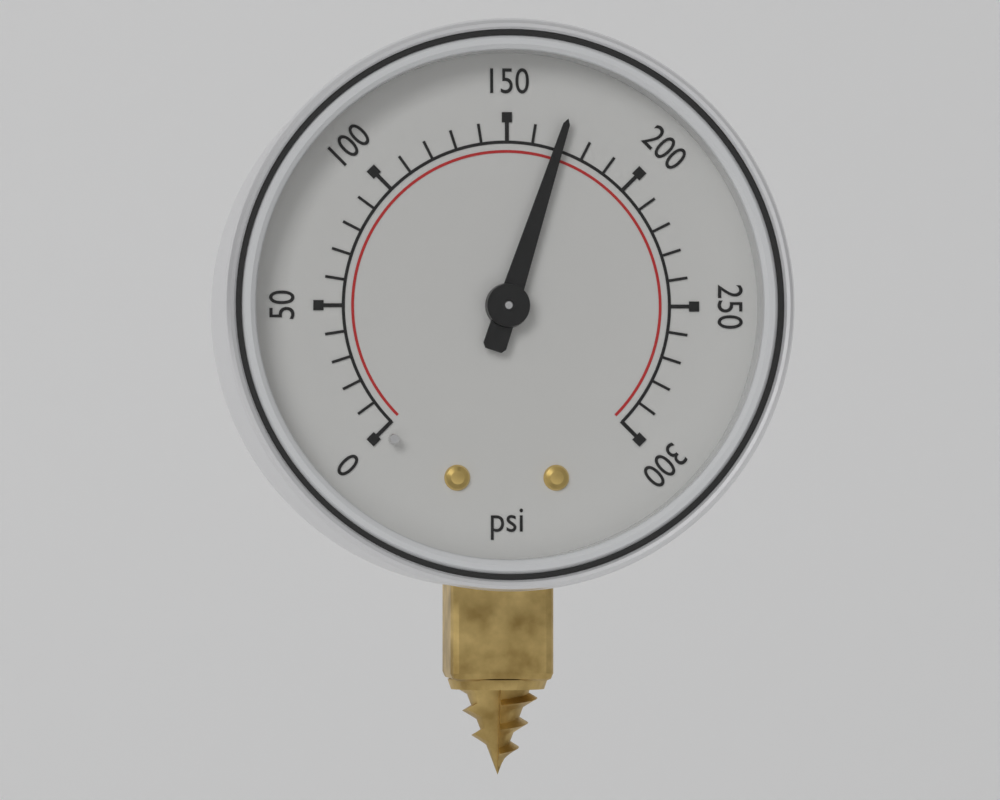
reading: 170 psi
